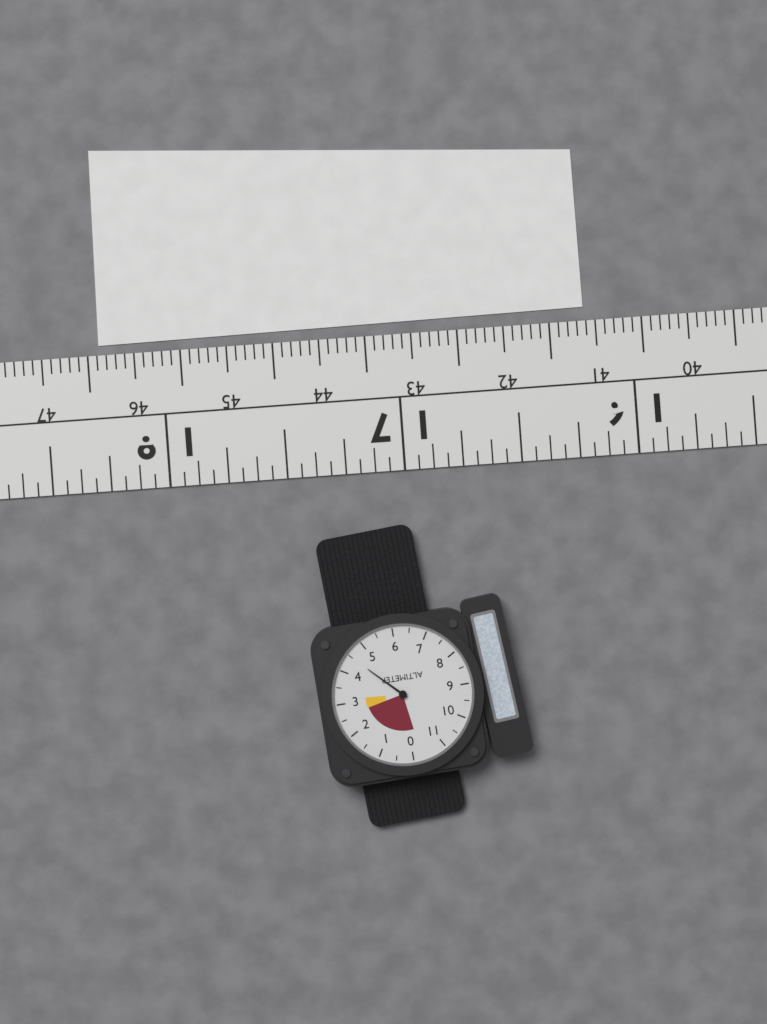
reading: 4.5 (no unit)
